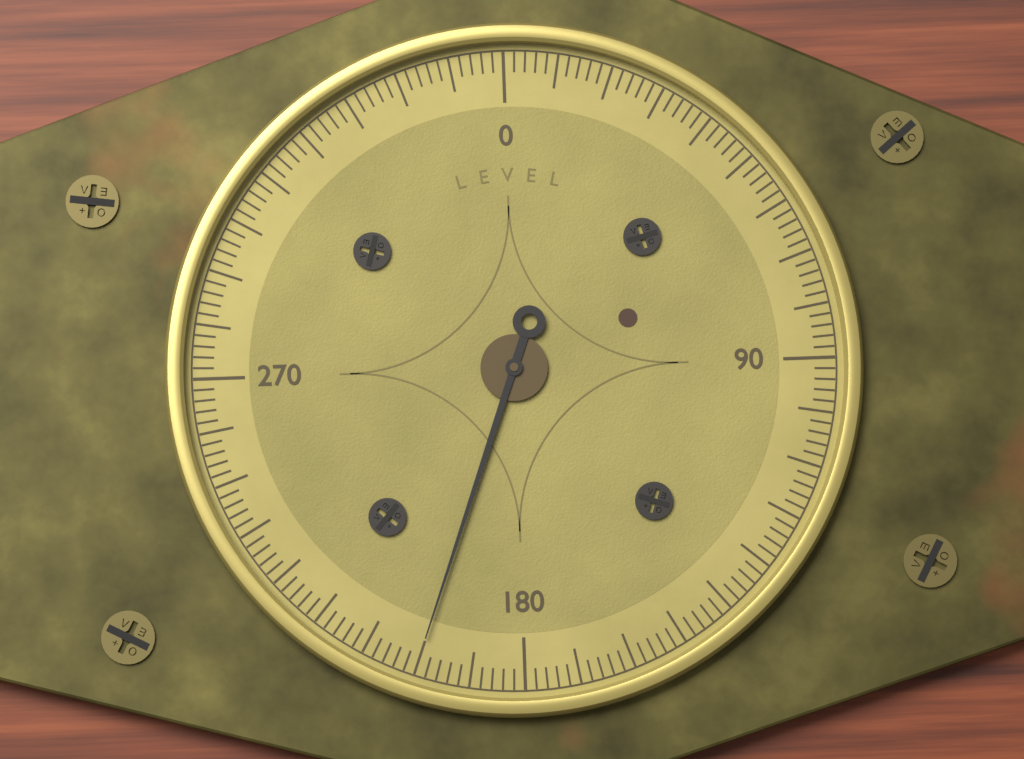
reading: 200 (no unit)
